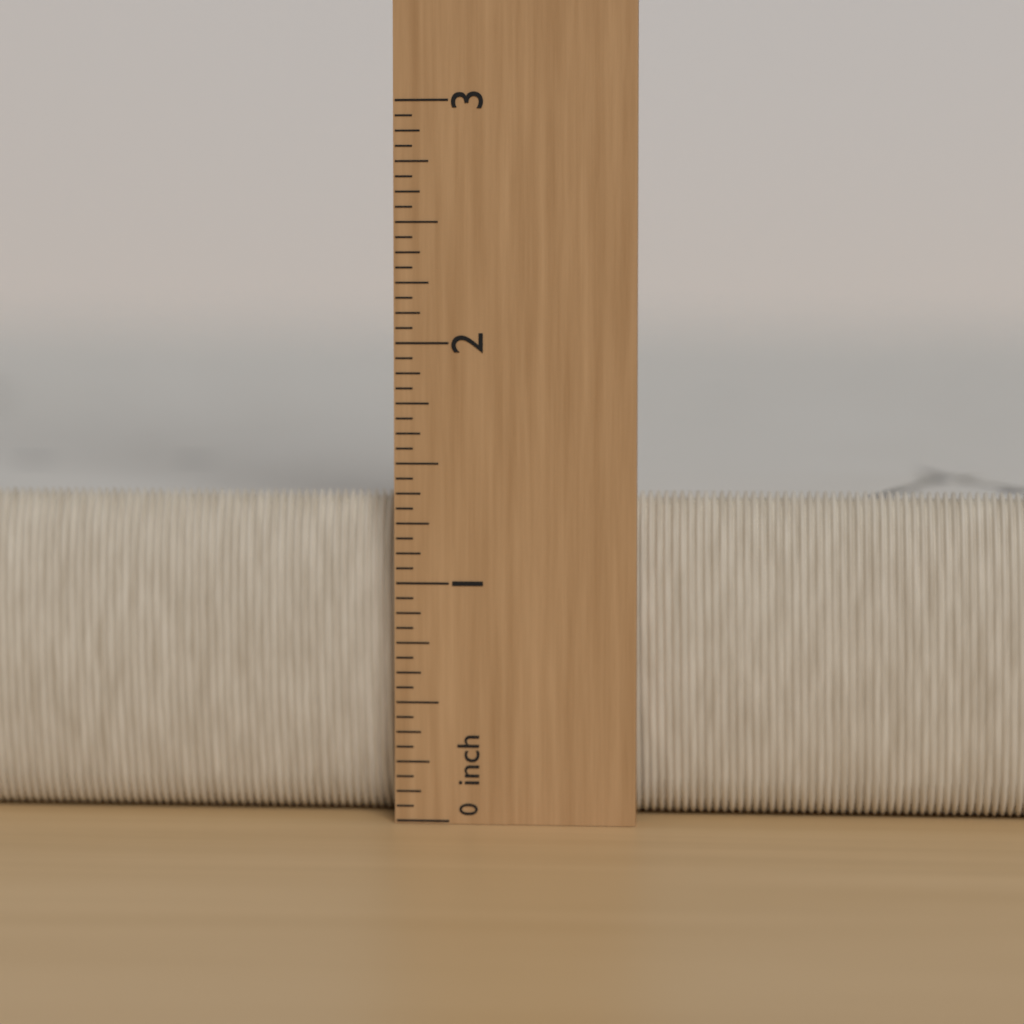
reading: 1.3750 inch
